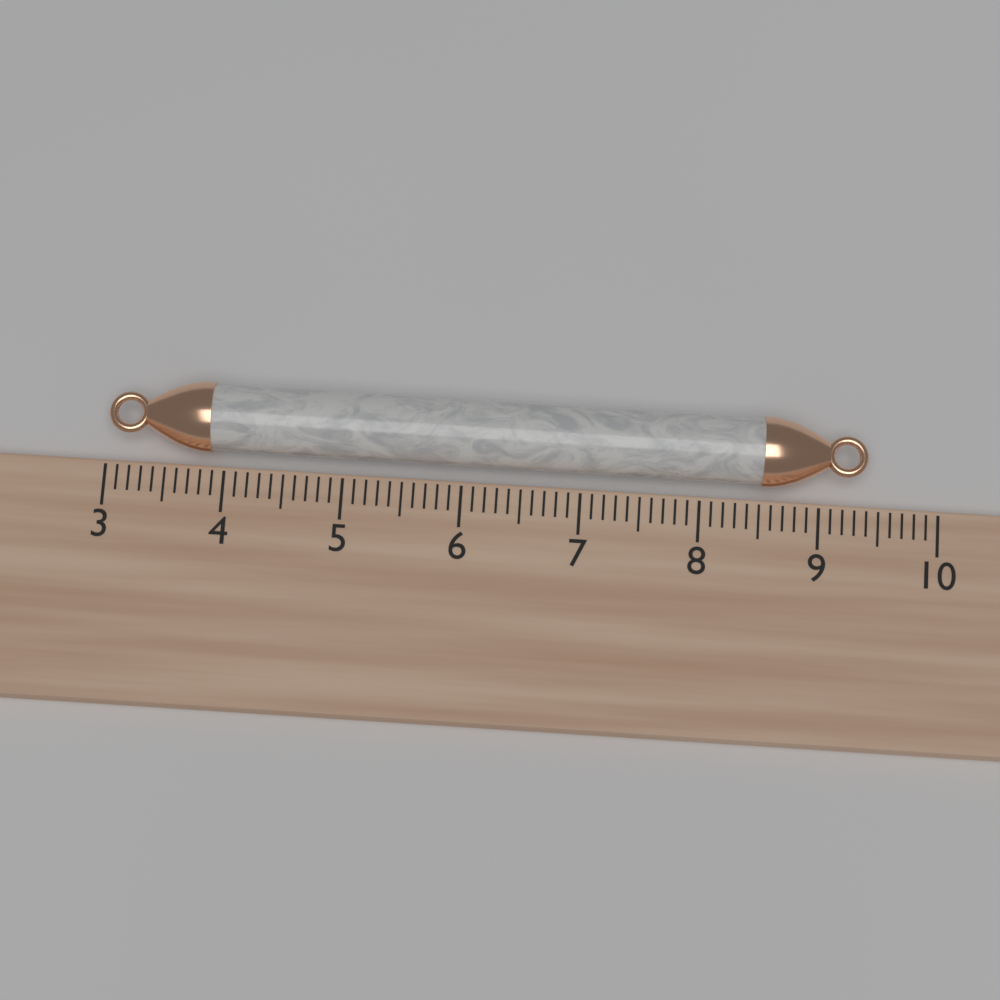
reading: 9.4 (no unit)
